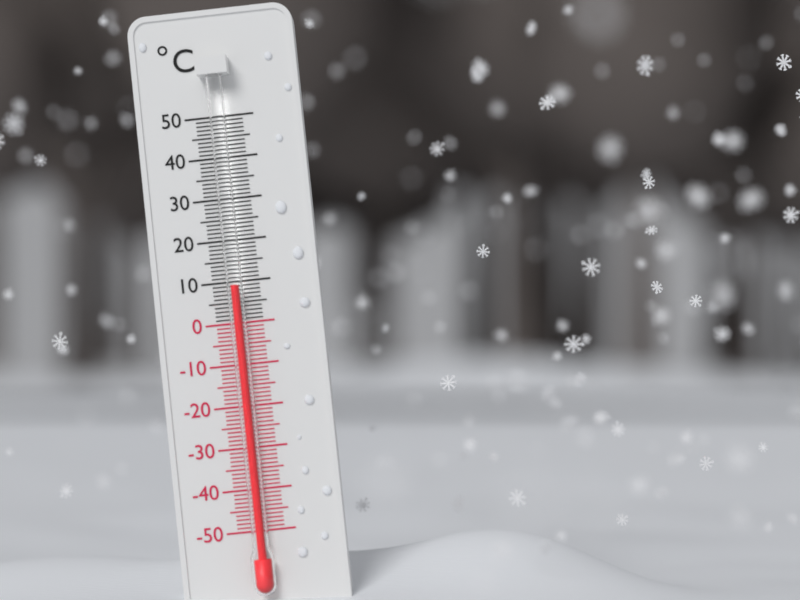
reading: 9 °C
